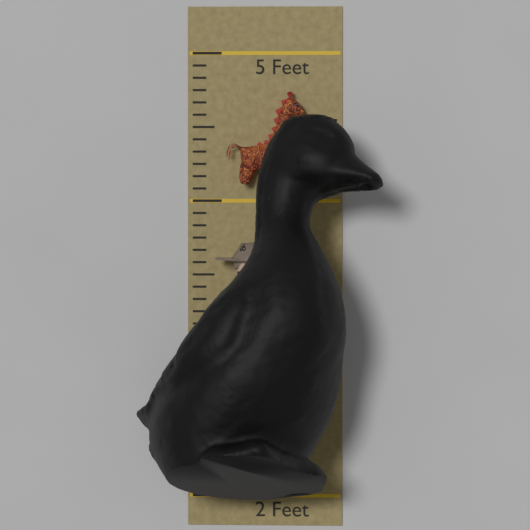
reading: 4.583332 Feet
